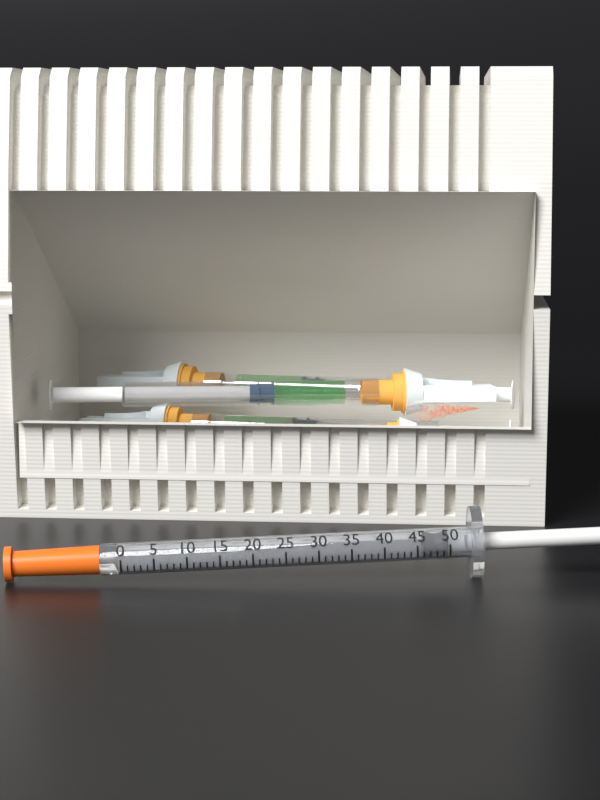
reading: 46 units
